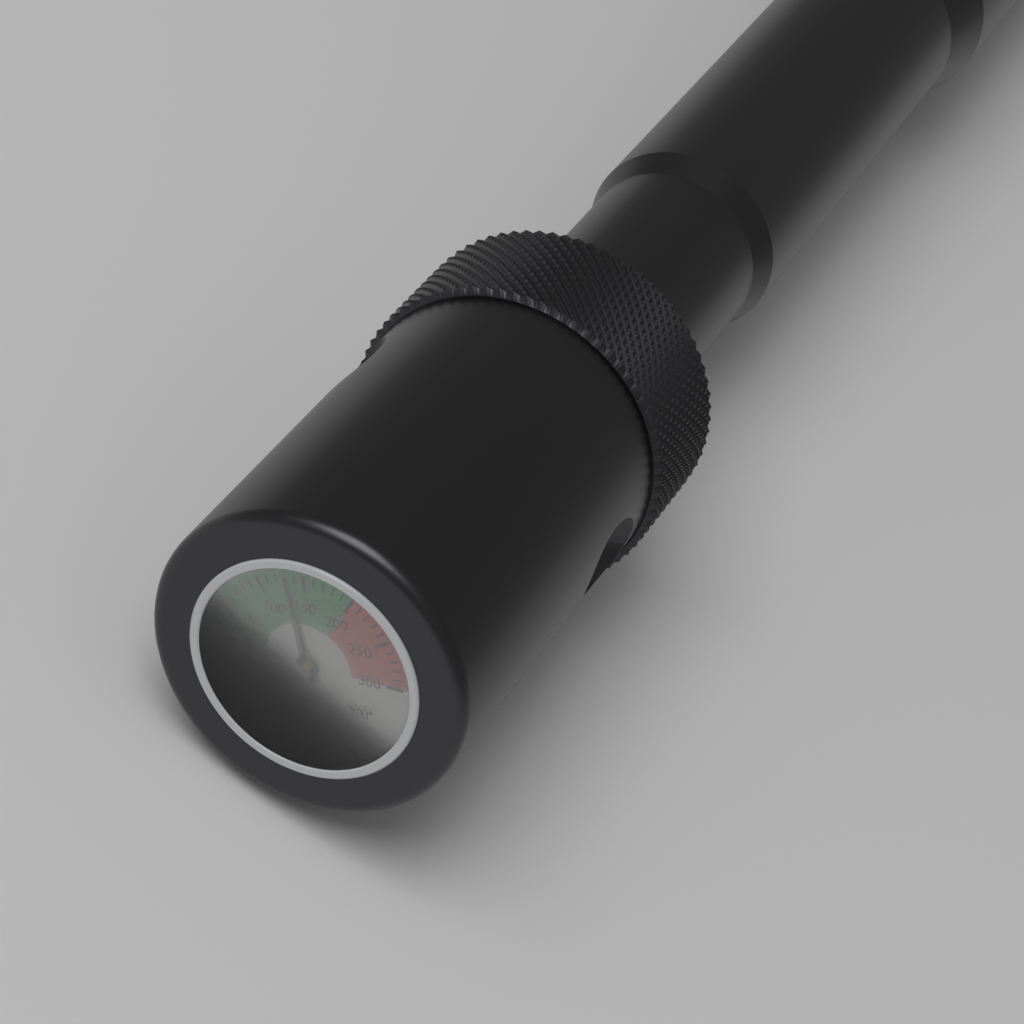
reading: 130 bar
